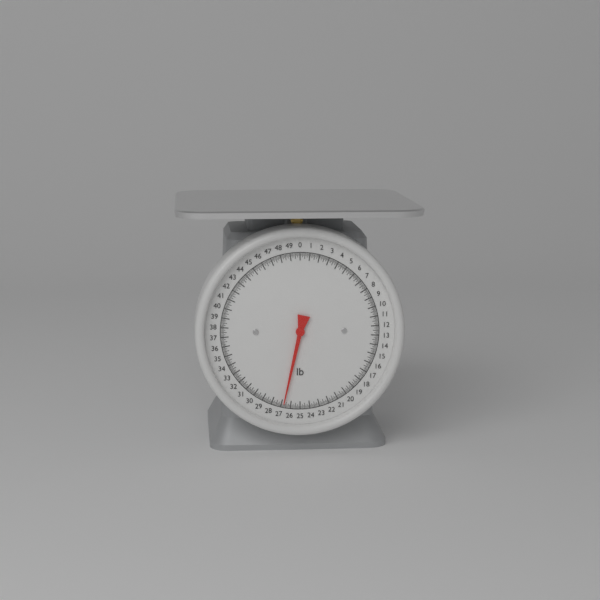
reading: 26.750 lb
